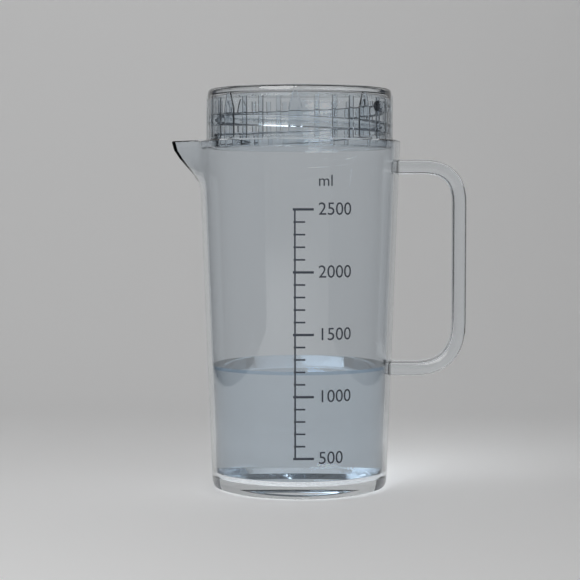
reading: 1200 ml
